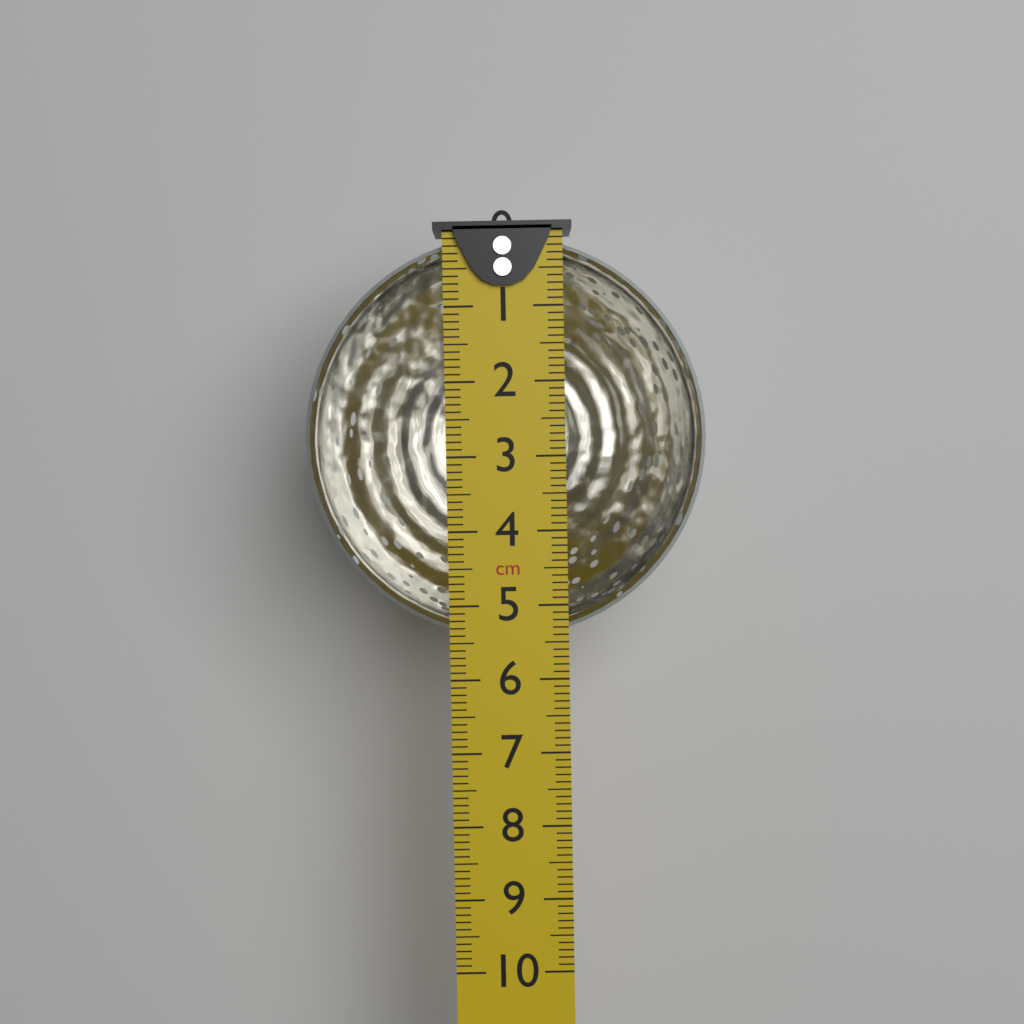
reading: 5.5 cm
